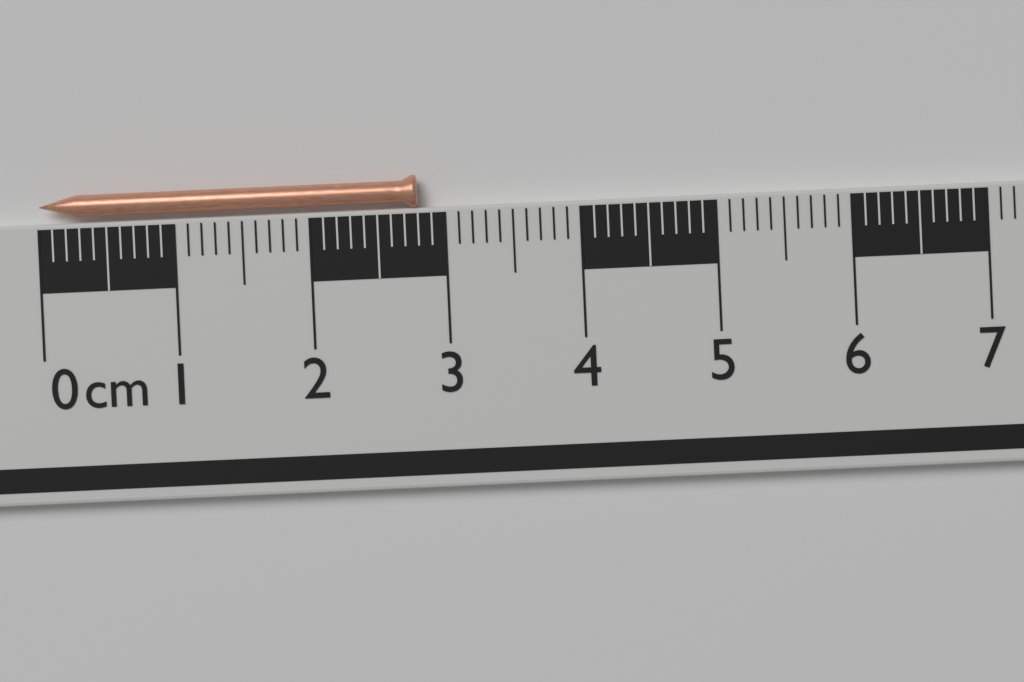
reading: 2.8 cm
